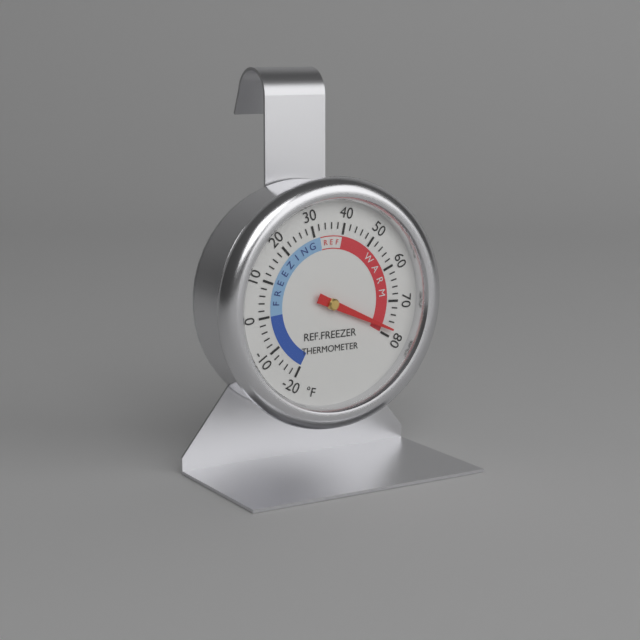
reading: 78 °F
